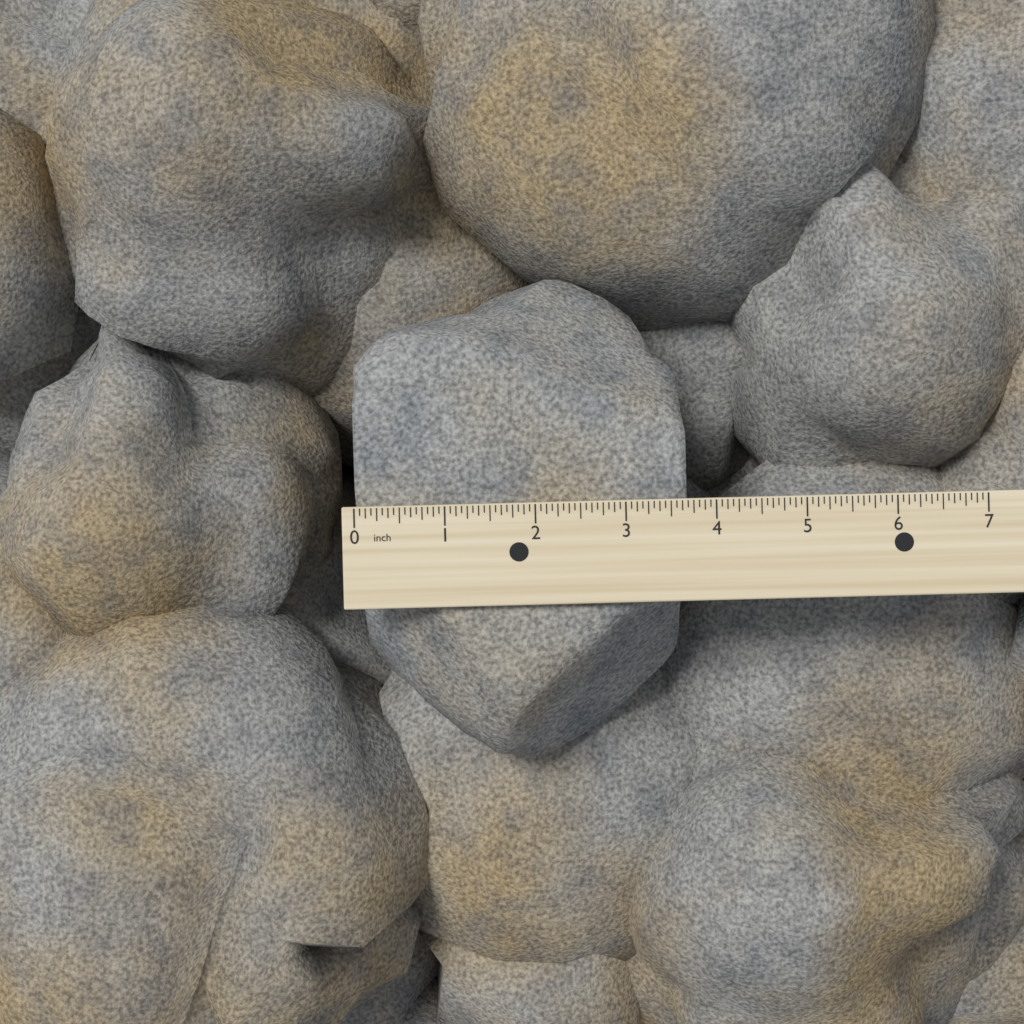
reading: 3.6875 inch
